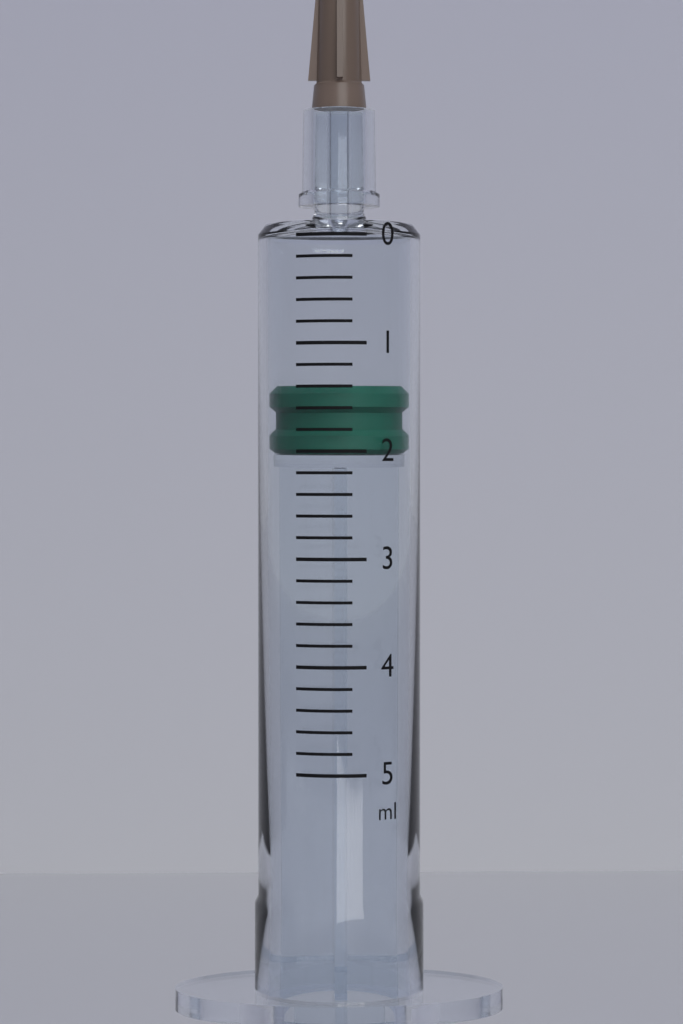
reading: 1.4 ml
